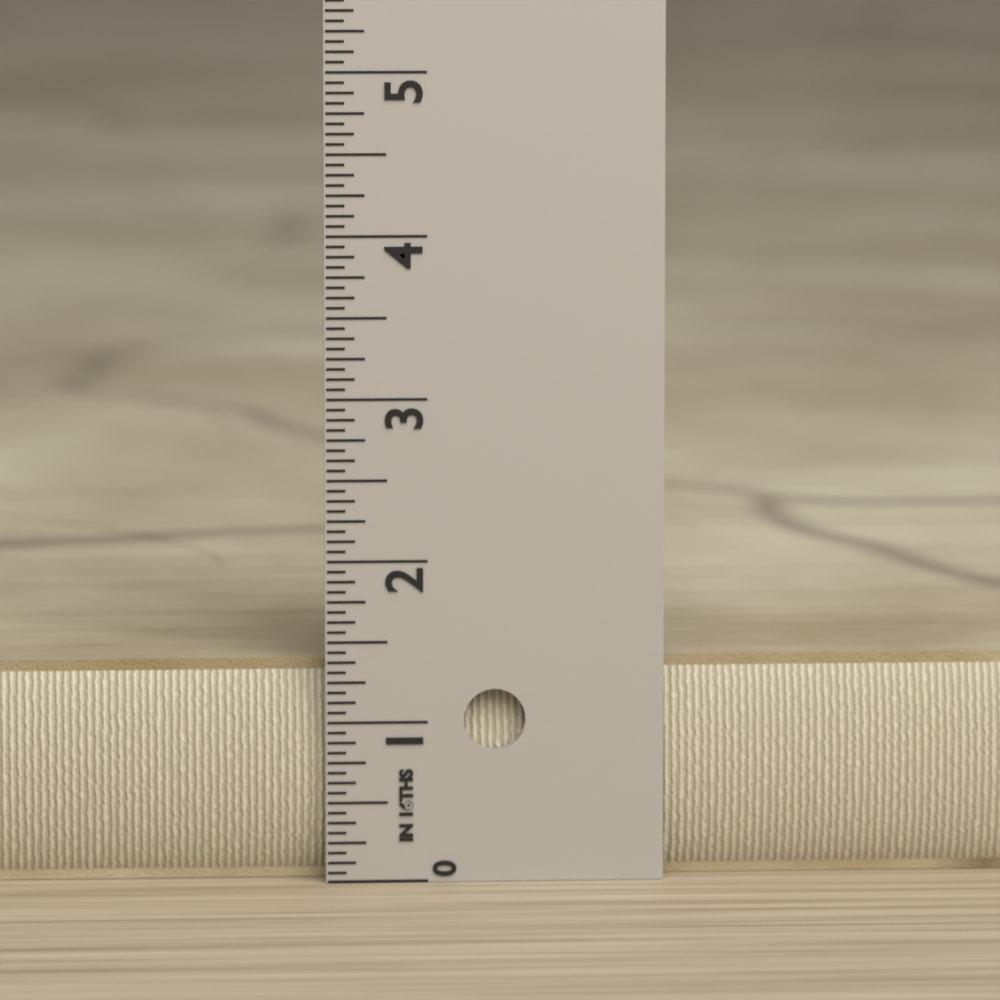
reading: 1.3750 in
